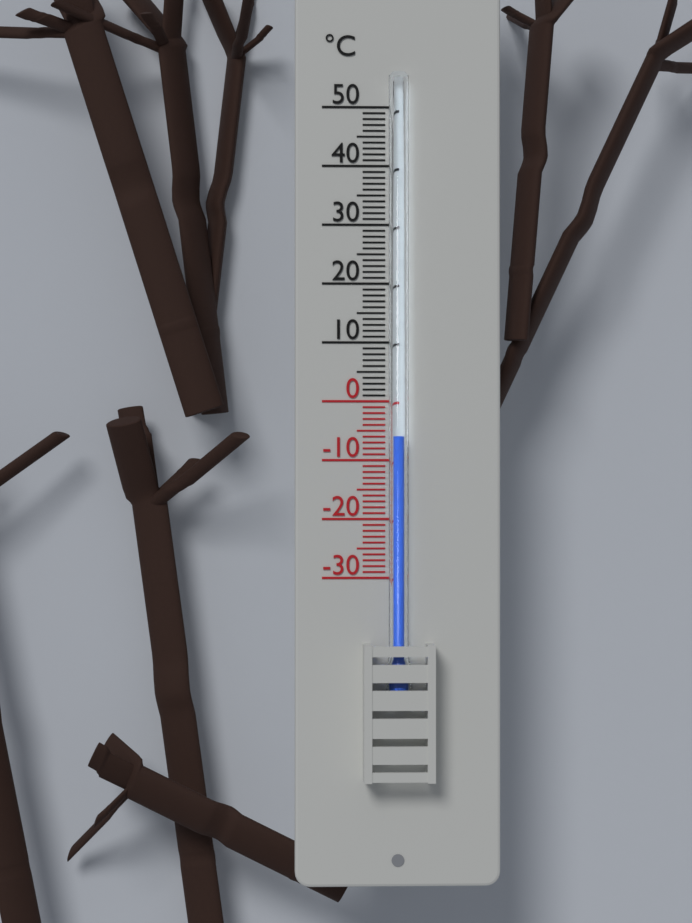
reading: -6 °C
